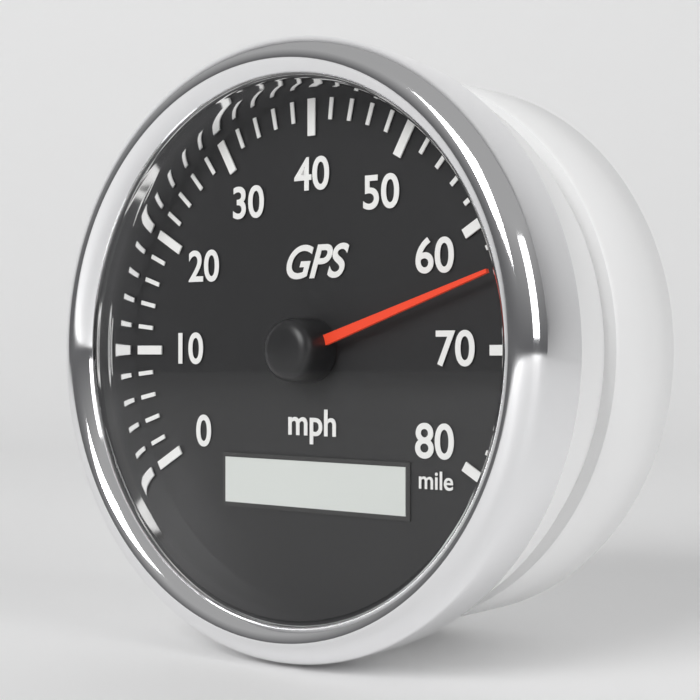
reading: 64 mph
